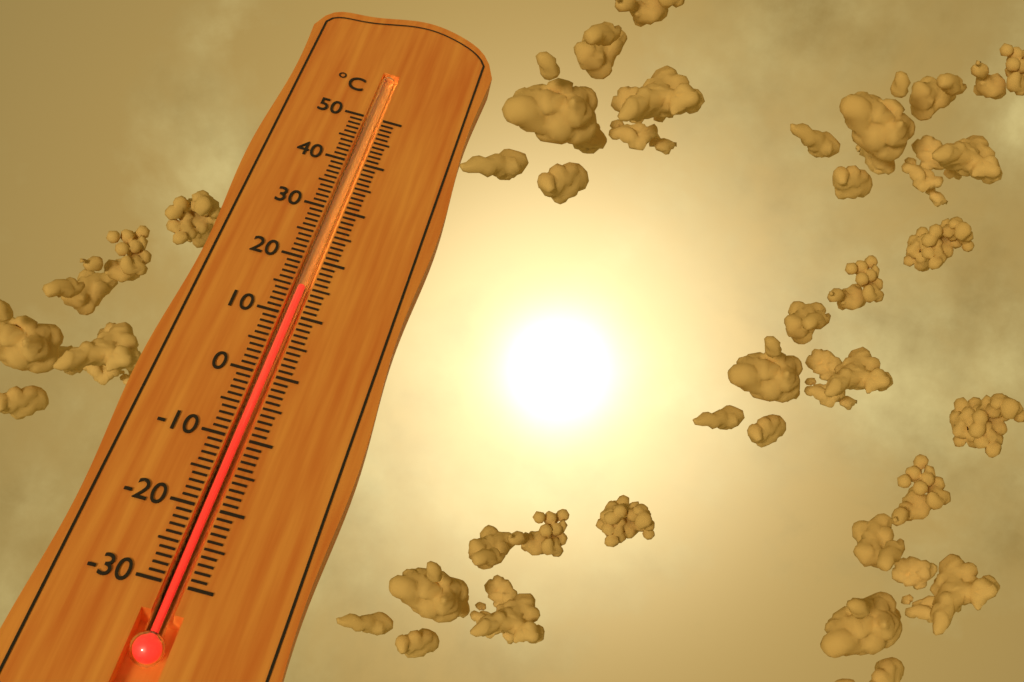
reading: 15 °C
